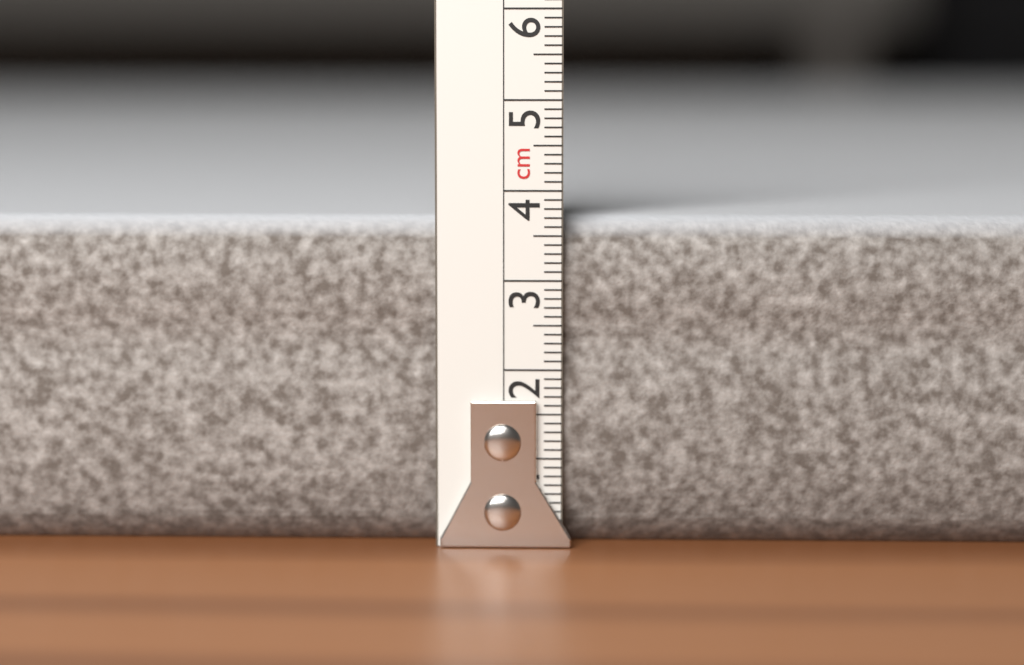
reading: 3.7 cm
